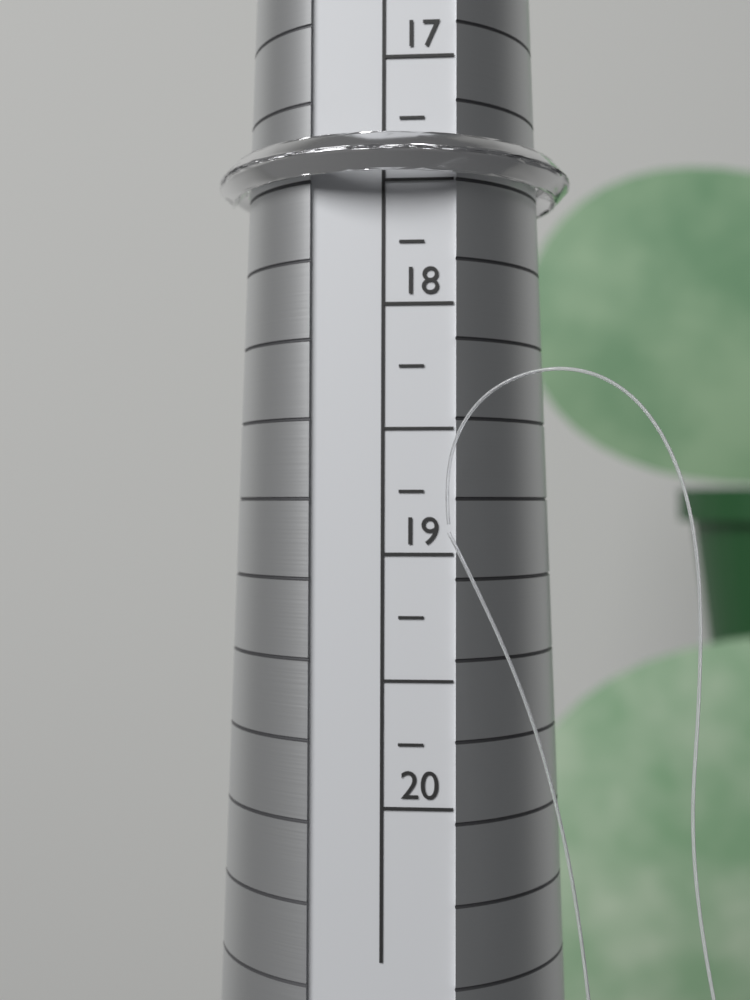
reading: 17.50 (no unit)
